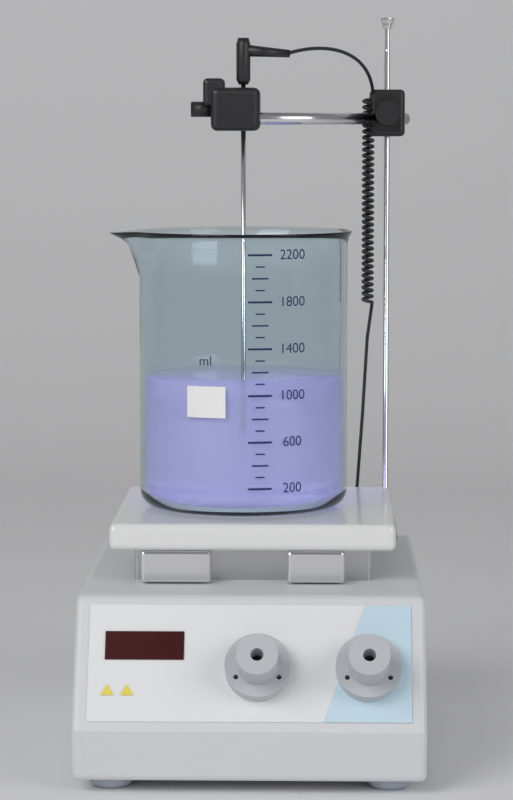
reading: 1100 ml
